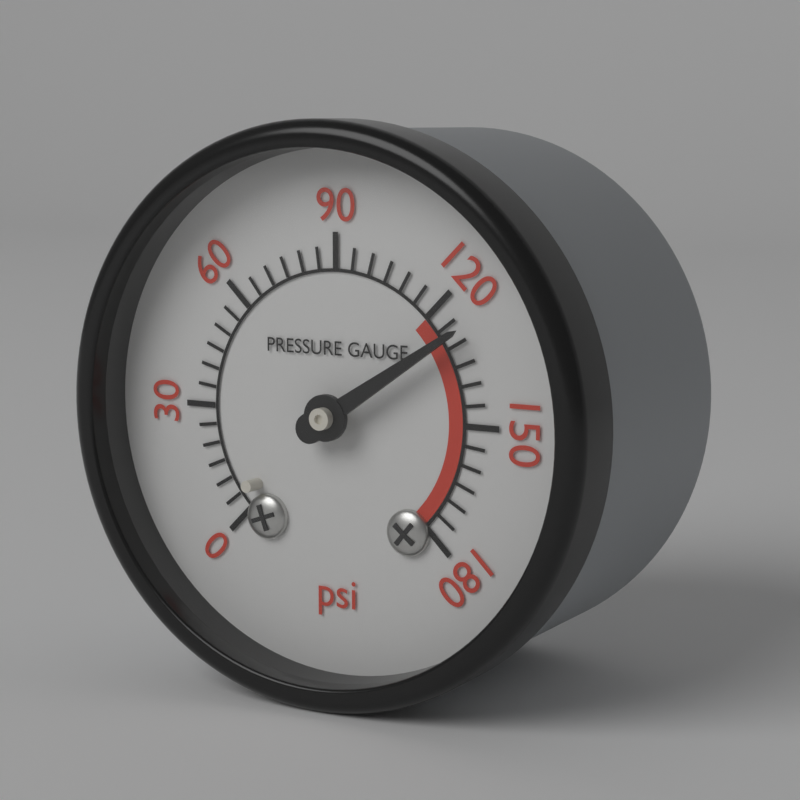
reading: 128 psi
